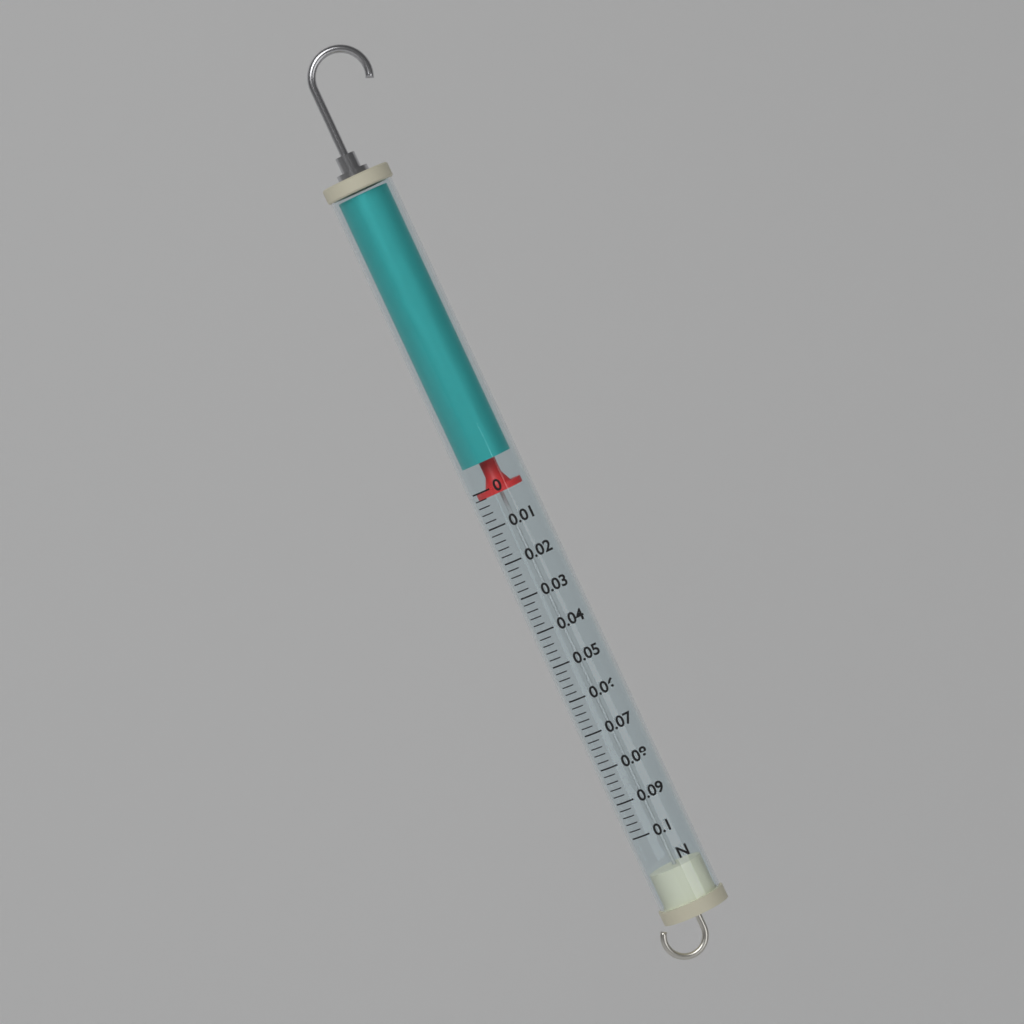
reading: 0.002 N
